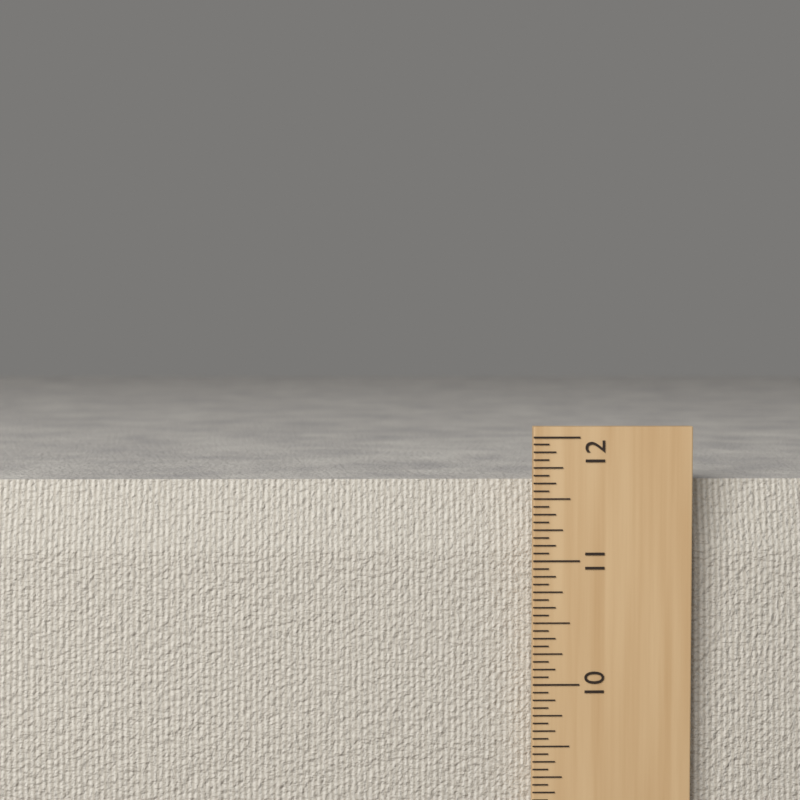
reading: 11.6250 in
